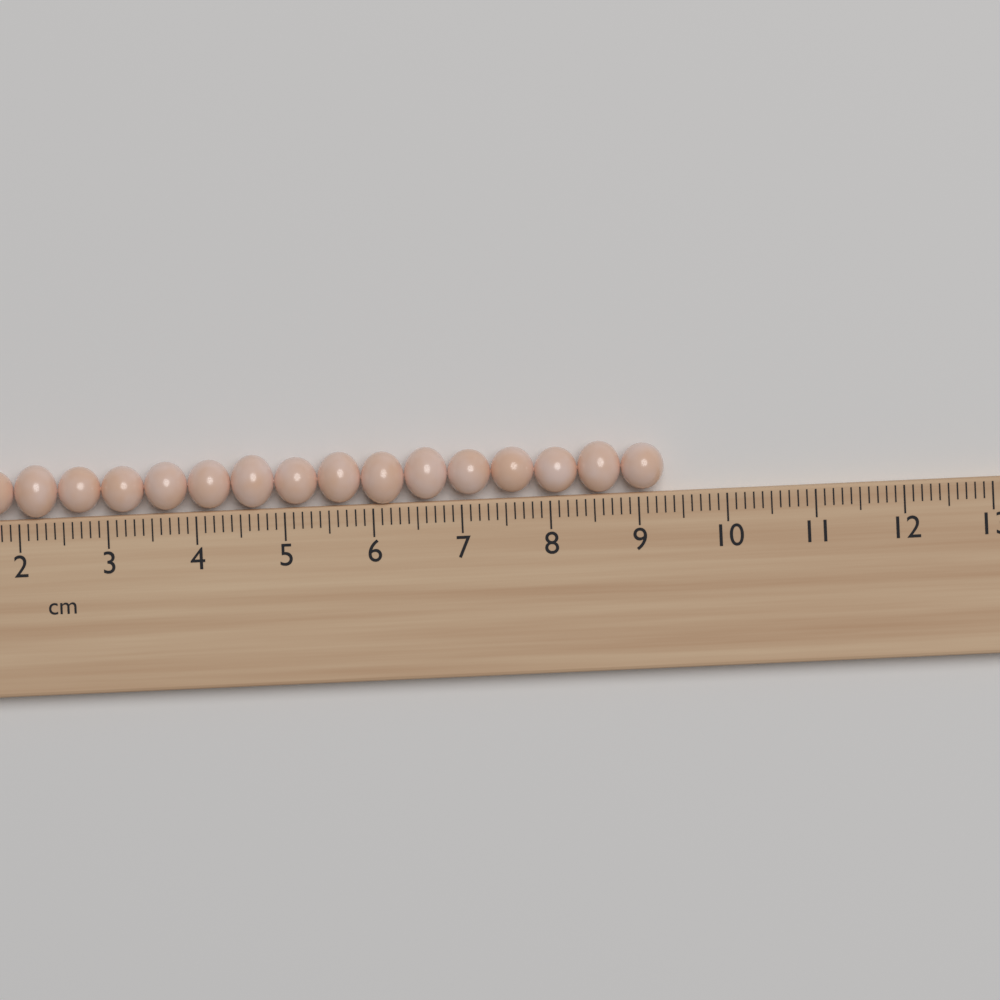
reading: 9.3 cm
